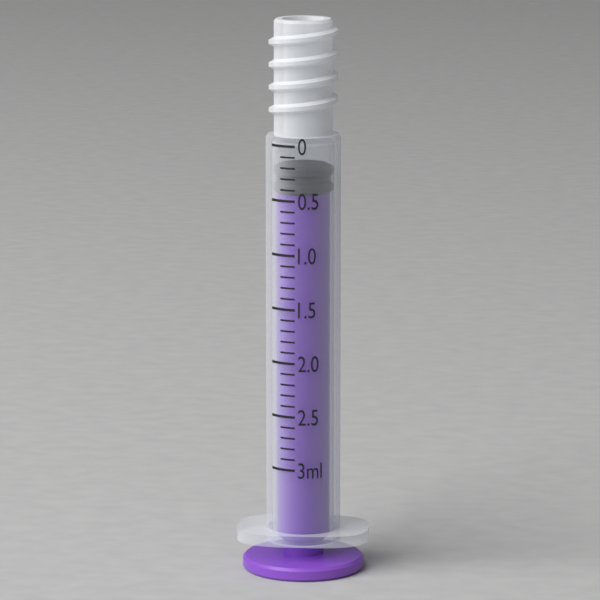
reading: 0.2 ml
